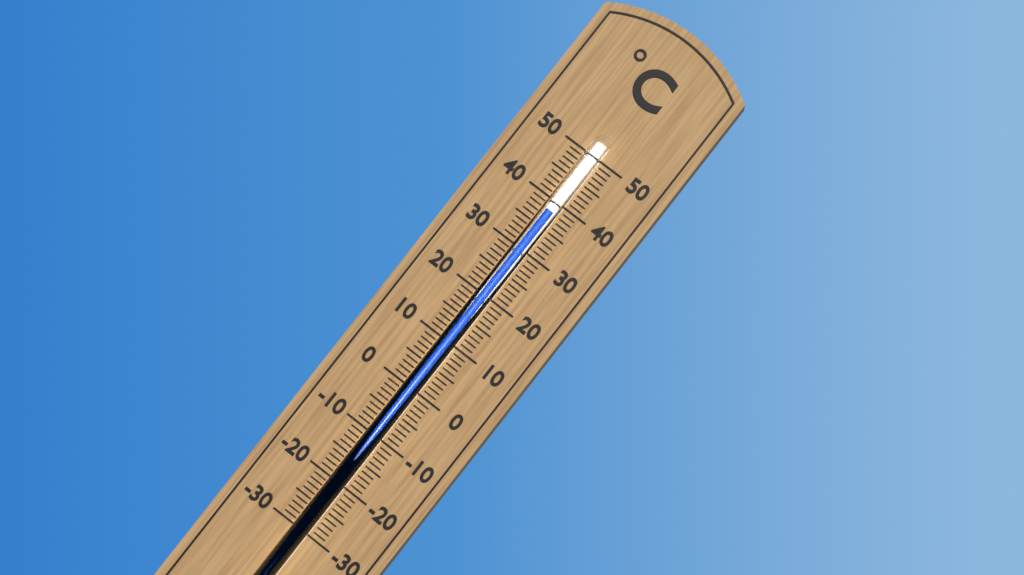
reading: 38 °C
